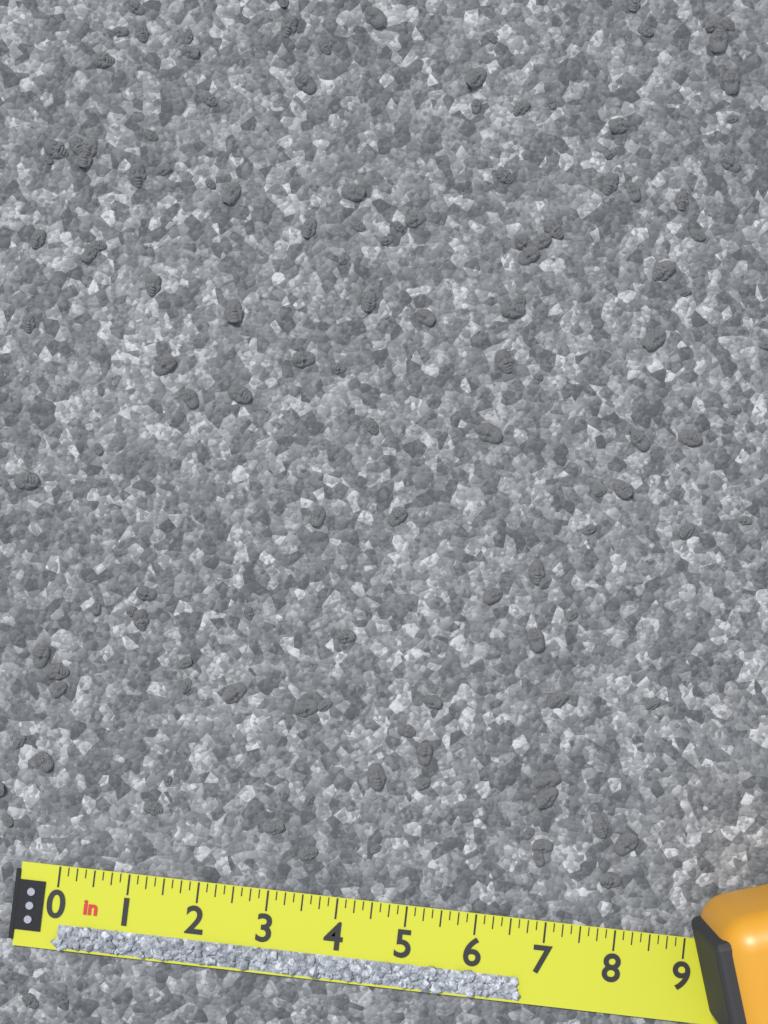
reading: 6.750 in
